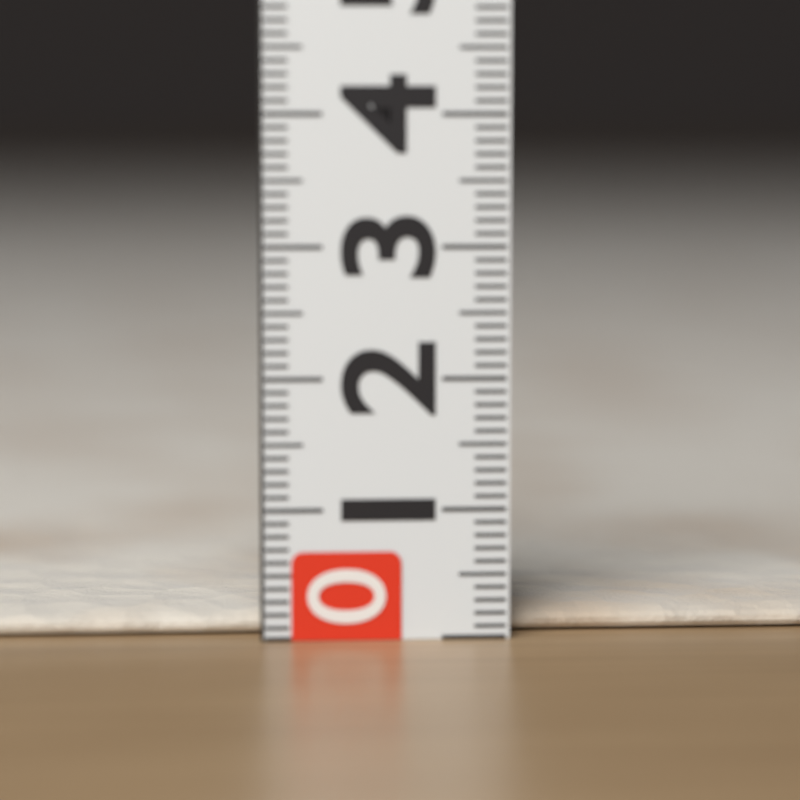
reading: 0.2 (no unit)
